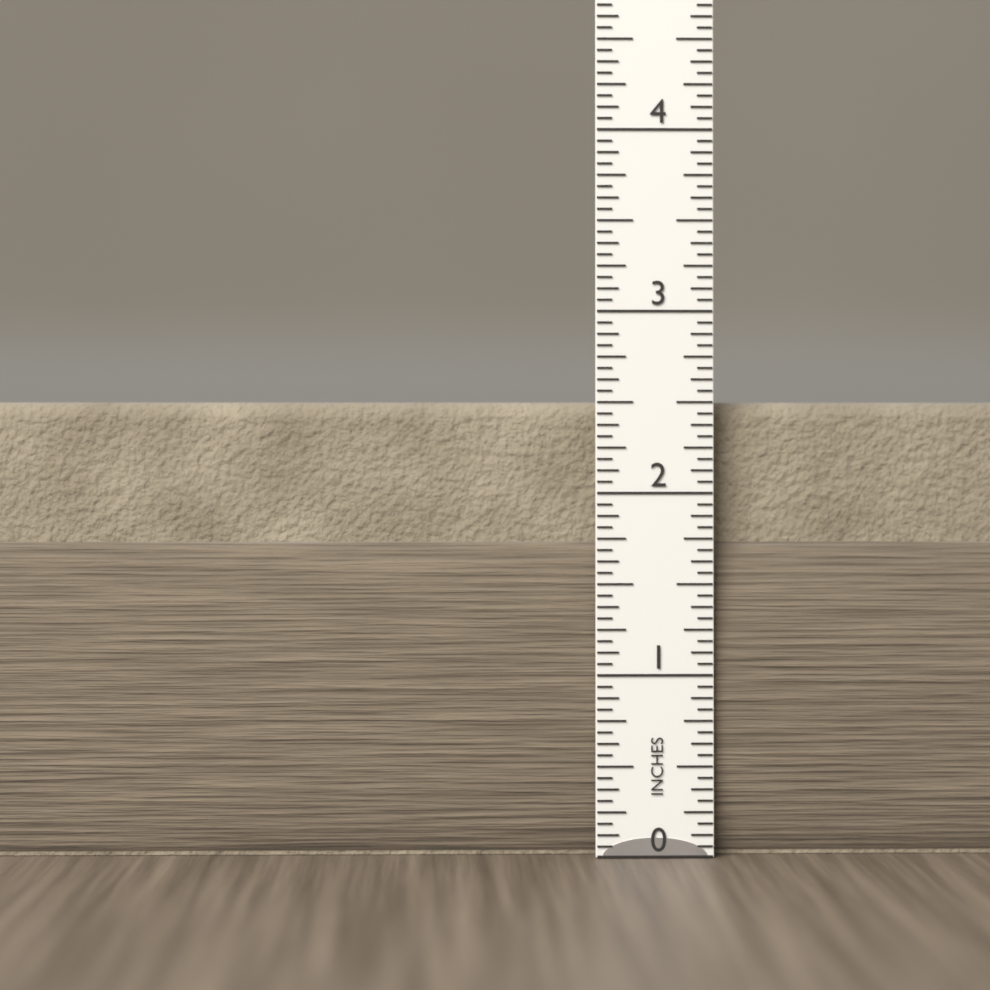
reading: 2.5000 in
